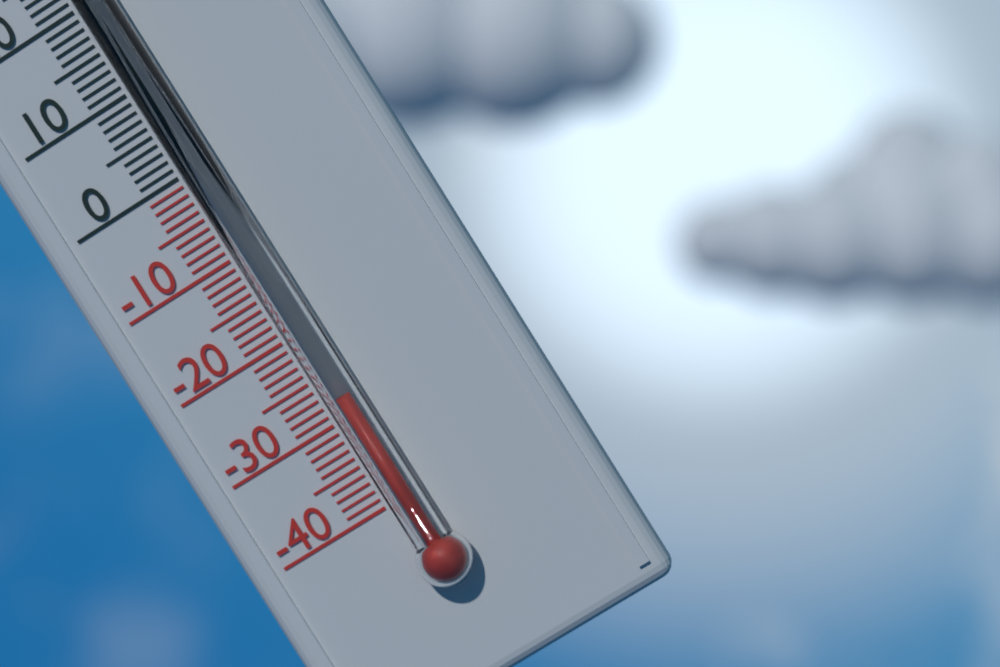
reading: -28 °C
